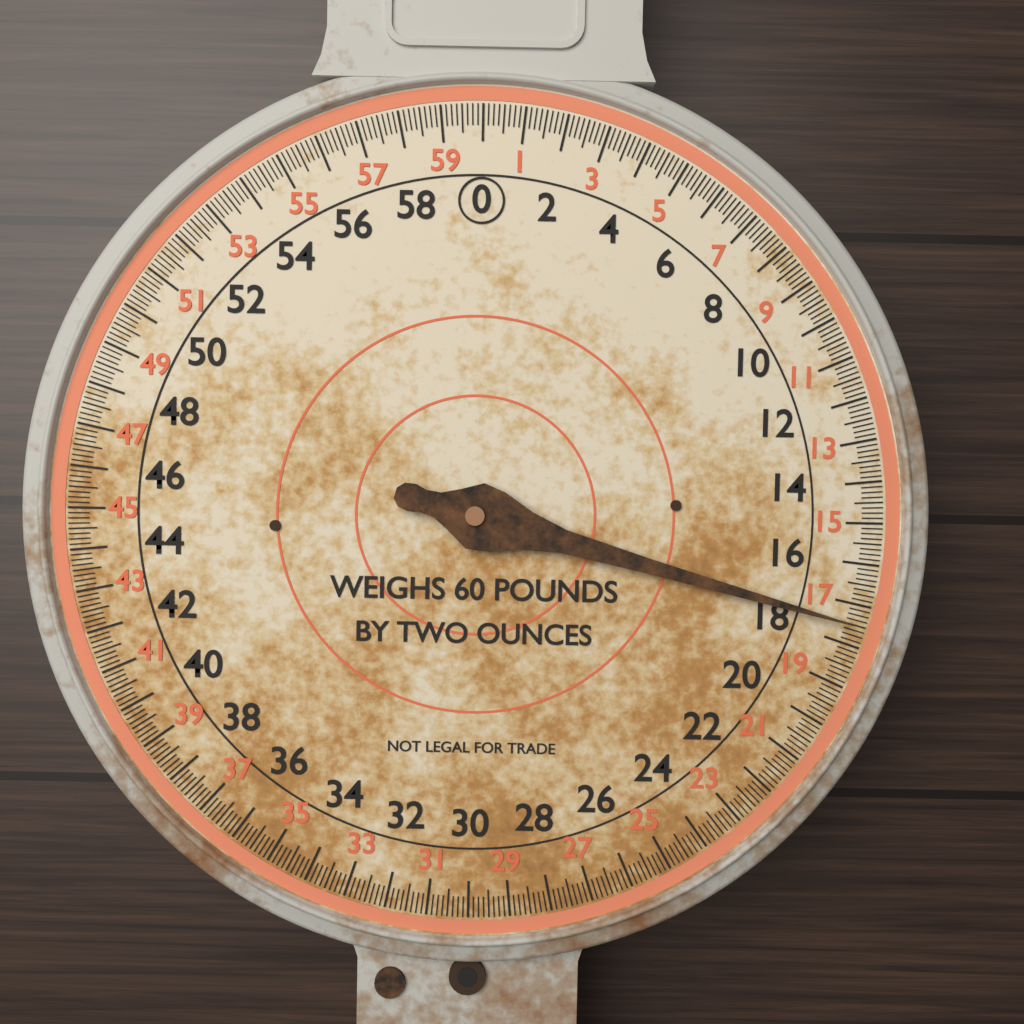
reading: 17.500 lb
